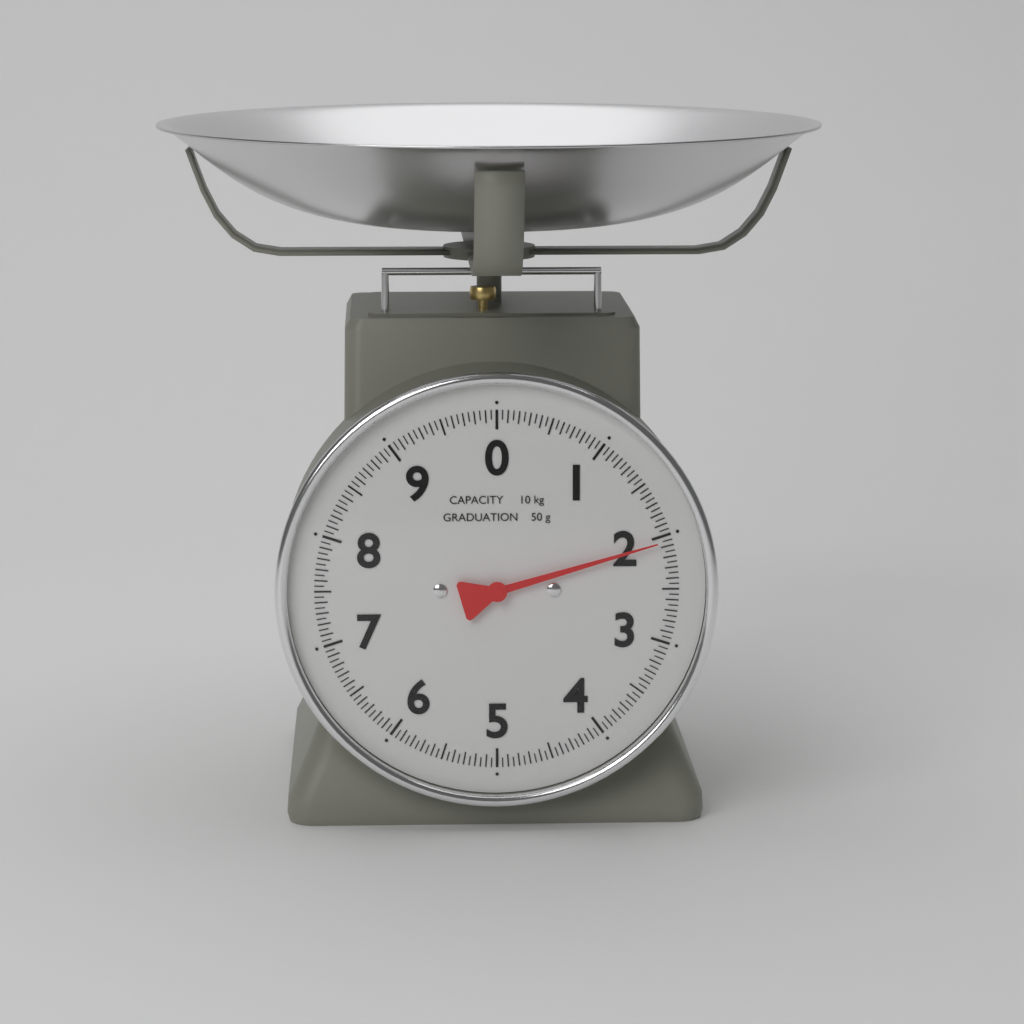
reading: 2.05 kg
